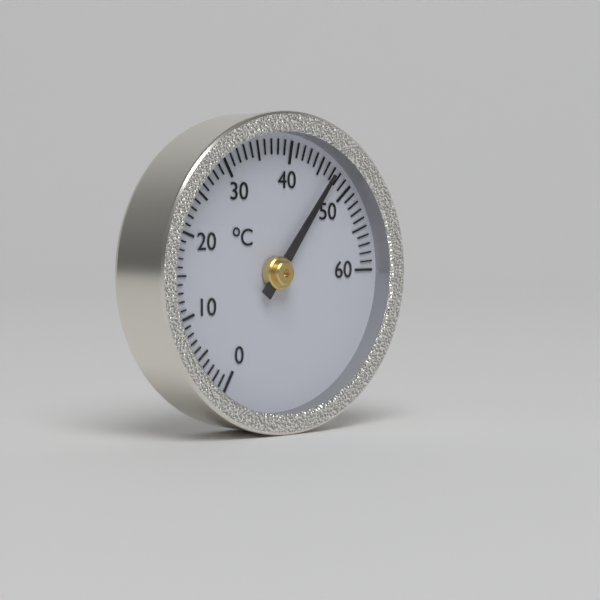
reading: 47 °C
